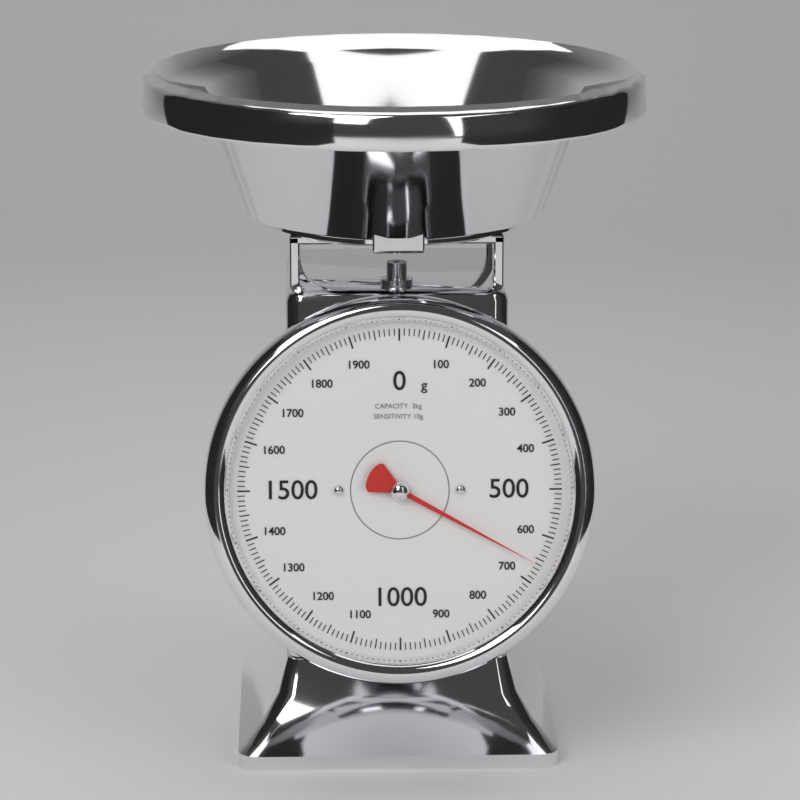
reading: 660 g
